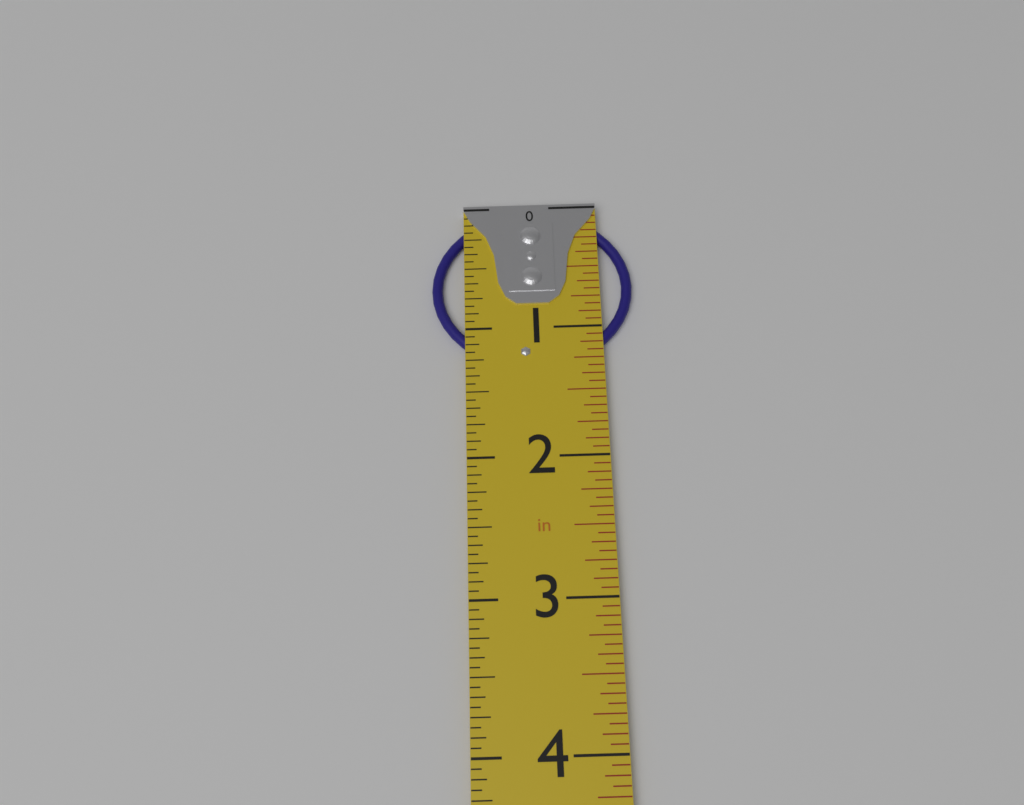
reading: 1.3125 in
